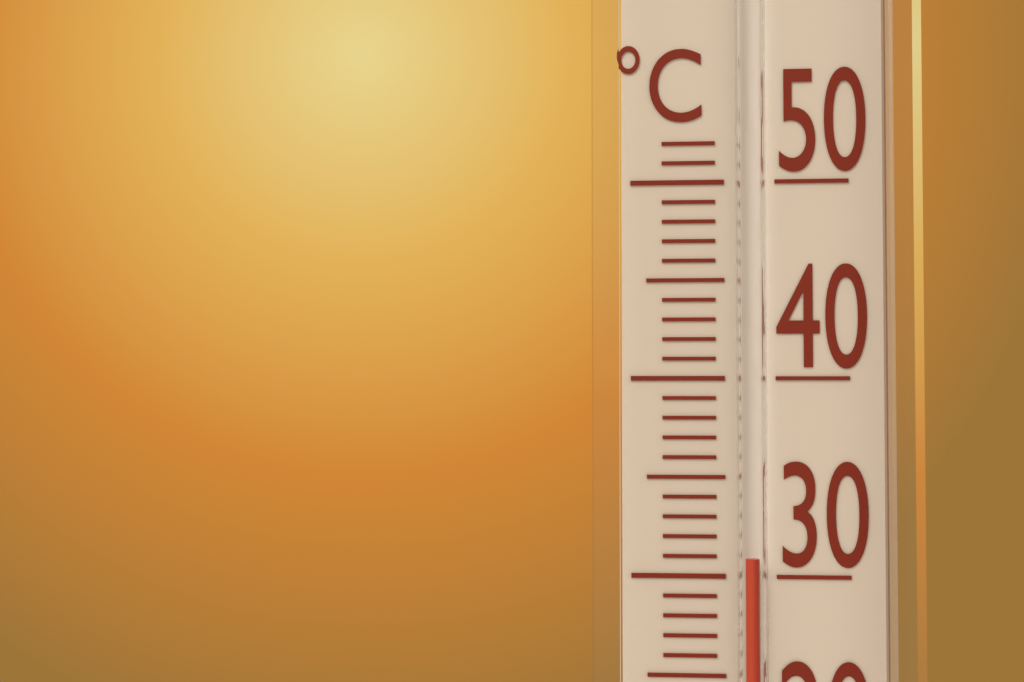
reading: 31 °C
